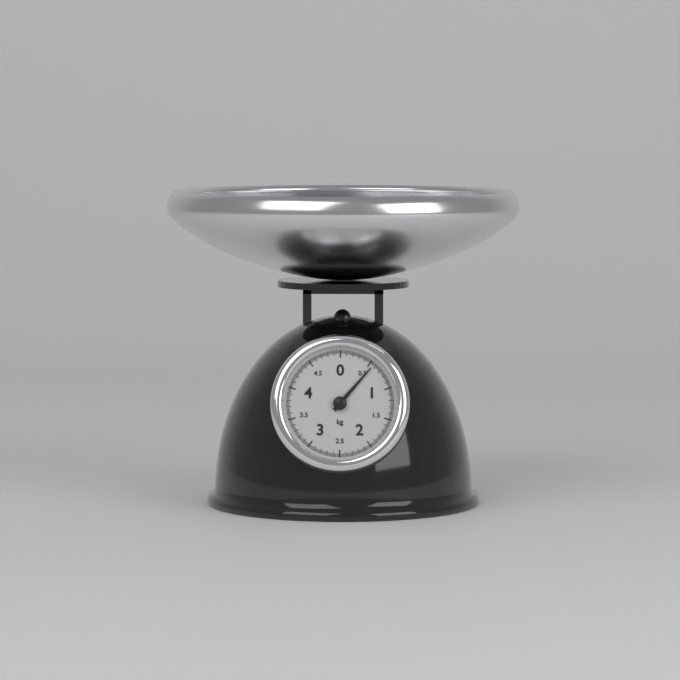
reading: 0.56 kg
